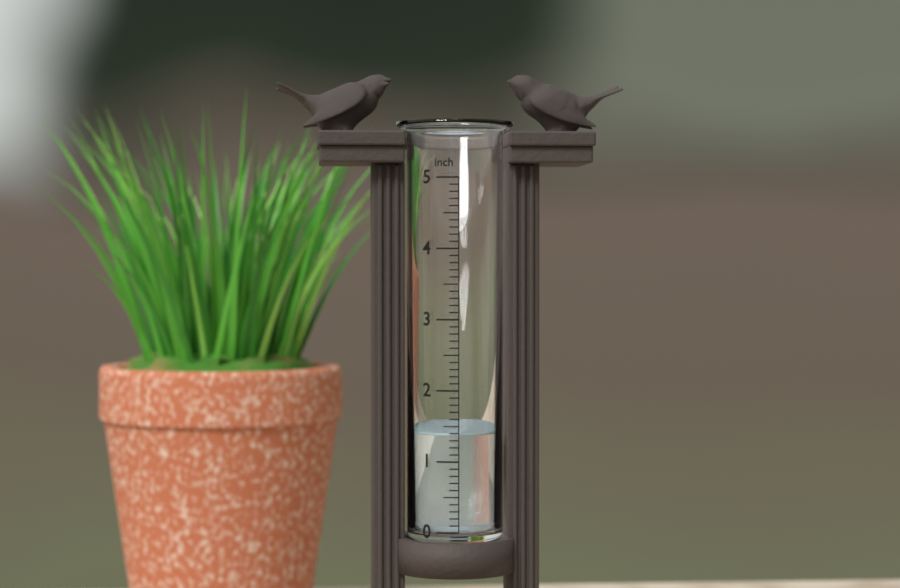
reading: 1.4 inch
